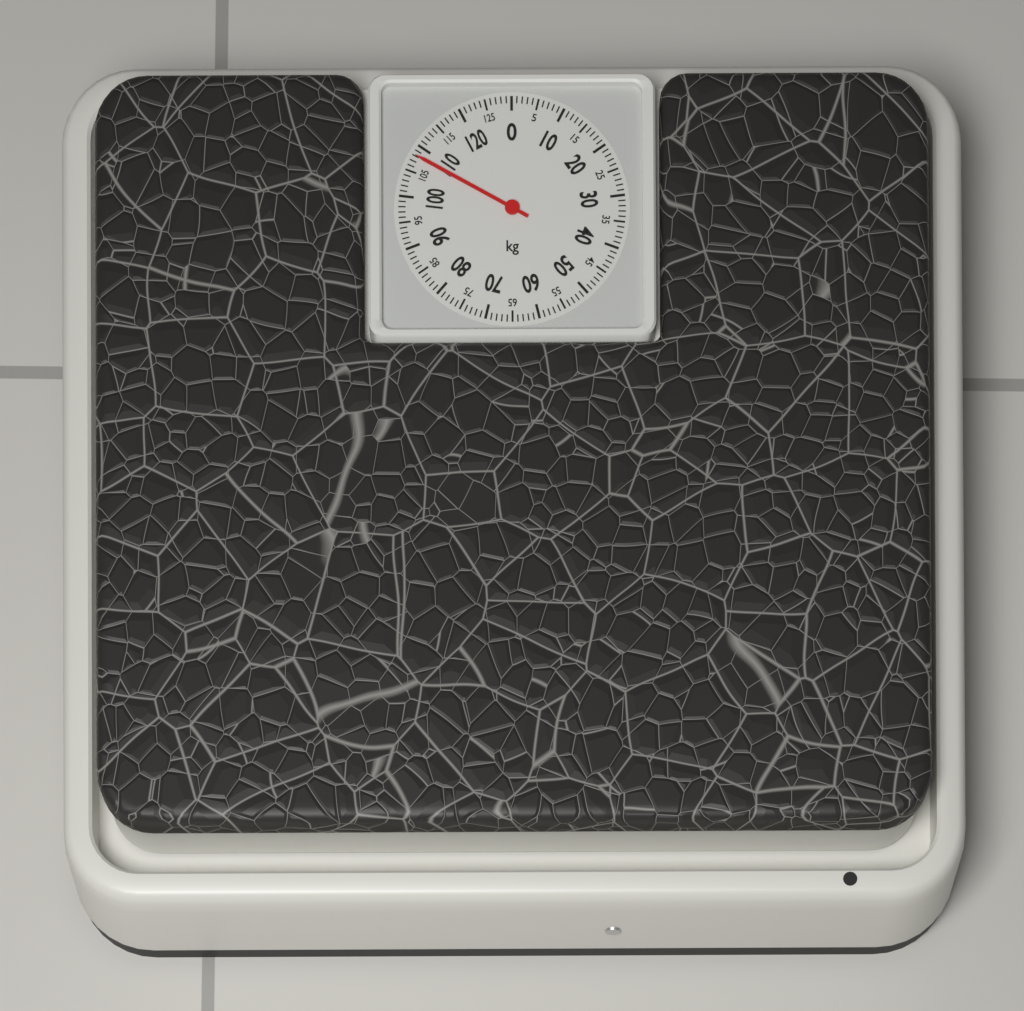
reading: 108 kg
